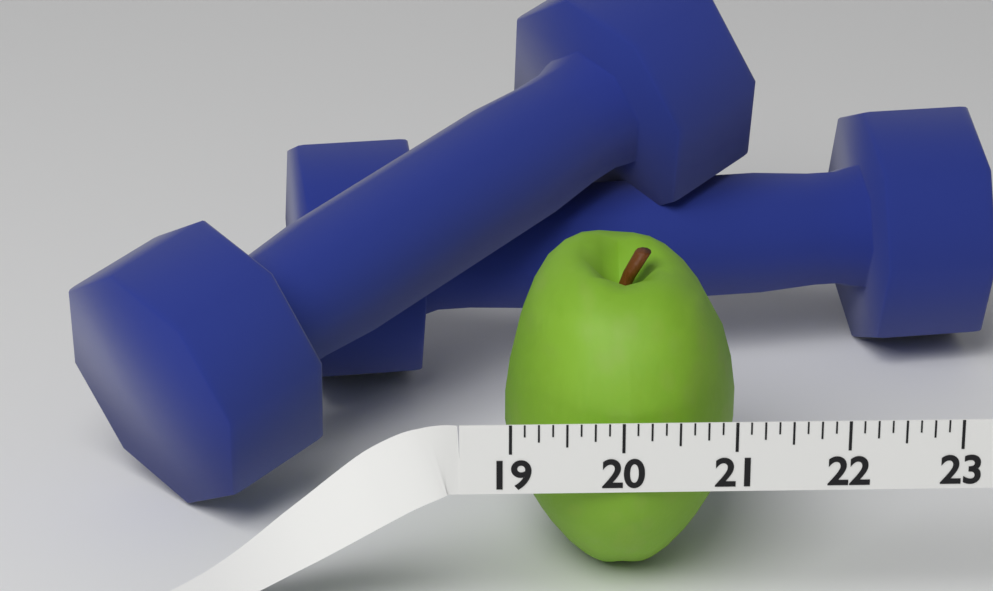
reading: 21.125 (no unit)
